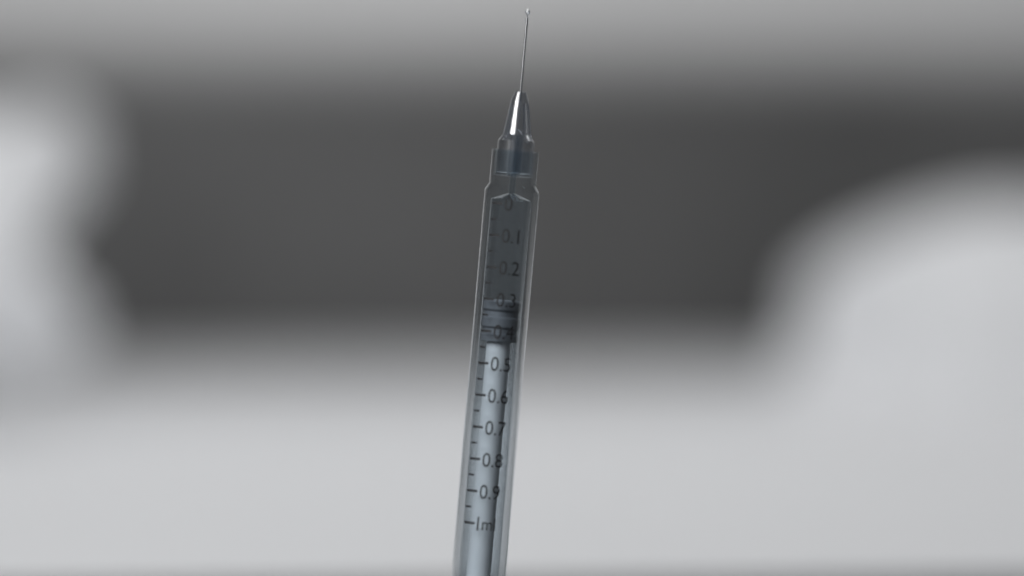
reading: 0.30 ml
